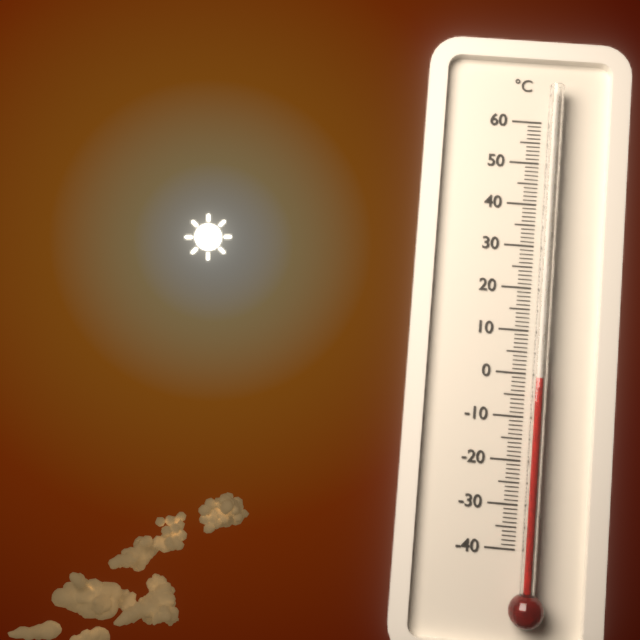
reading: -1 °C
